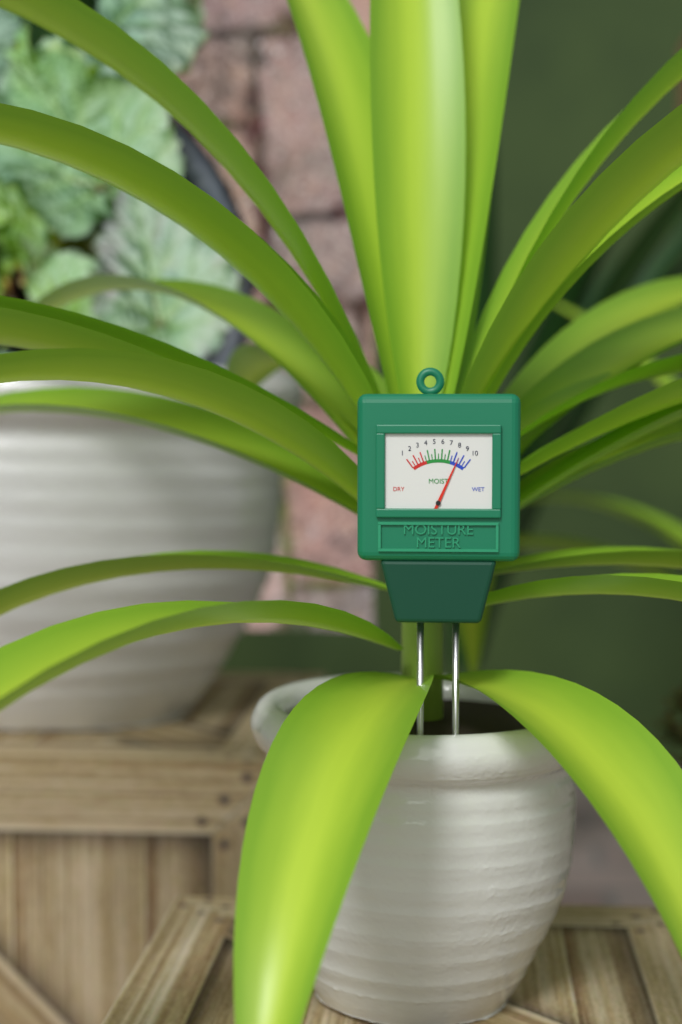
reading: 8.5 (no unit)
